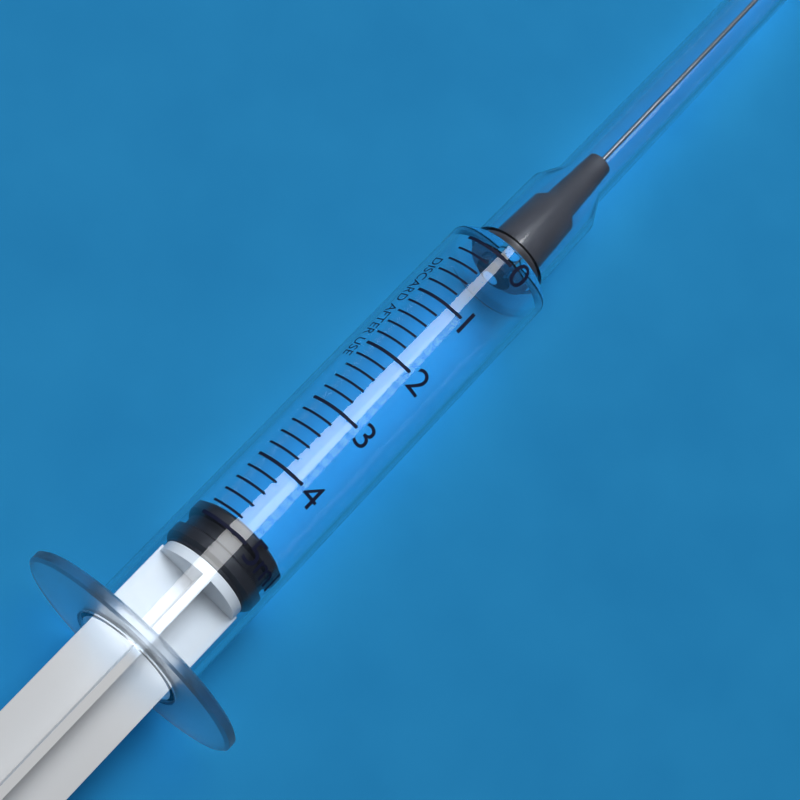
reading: 4.8 ml
